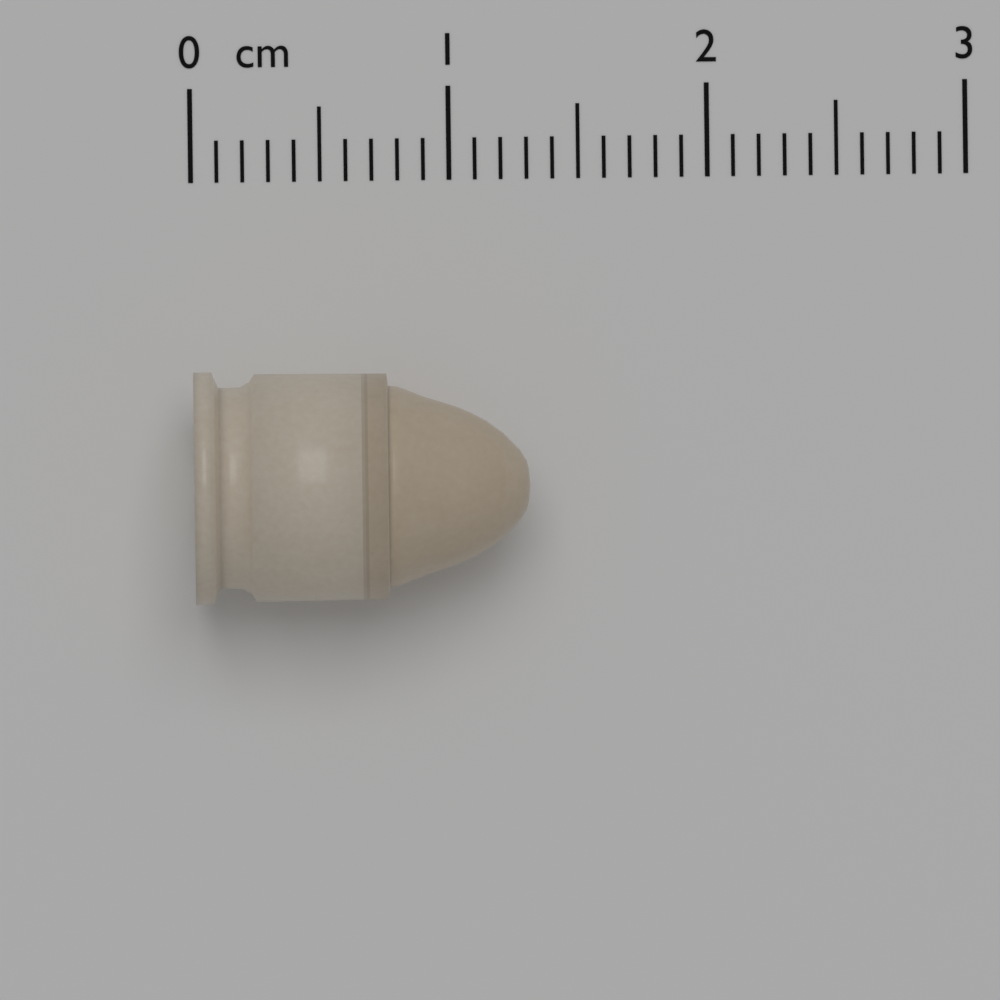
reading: 1.3 cm
